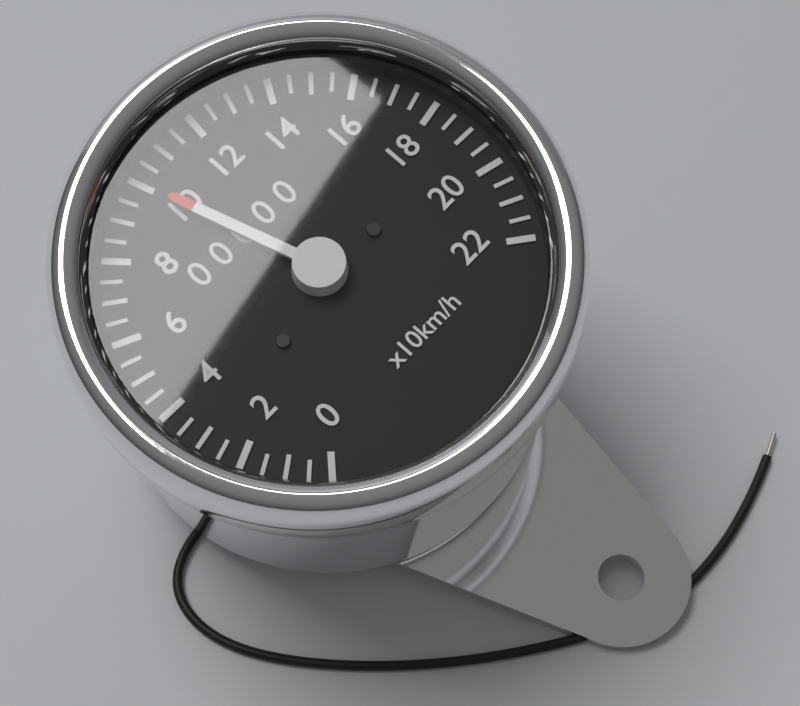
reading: 100 km/h
